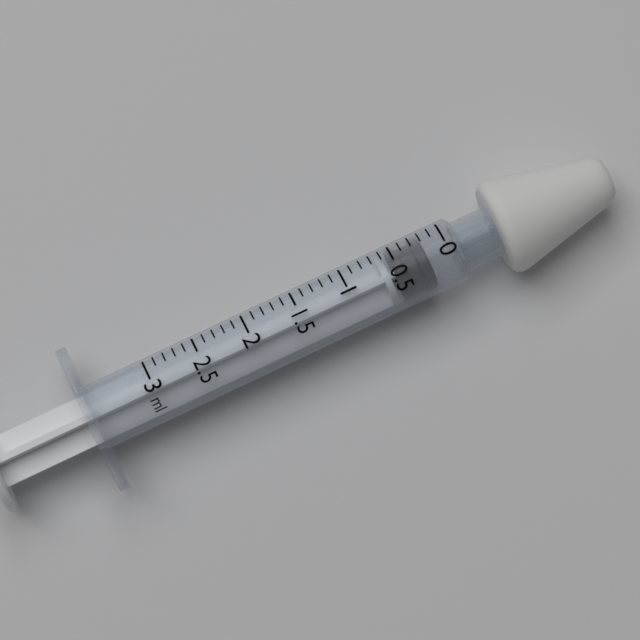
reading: 0.2 ml
